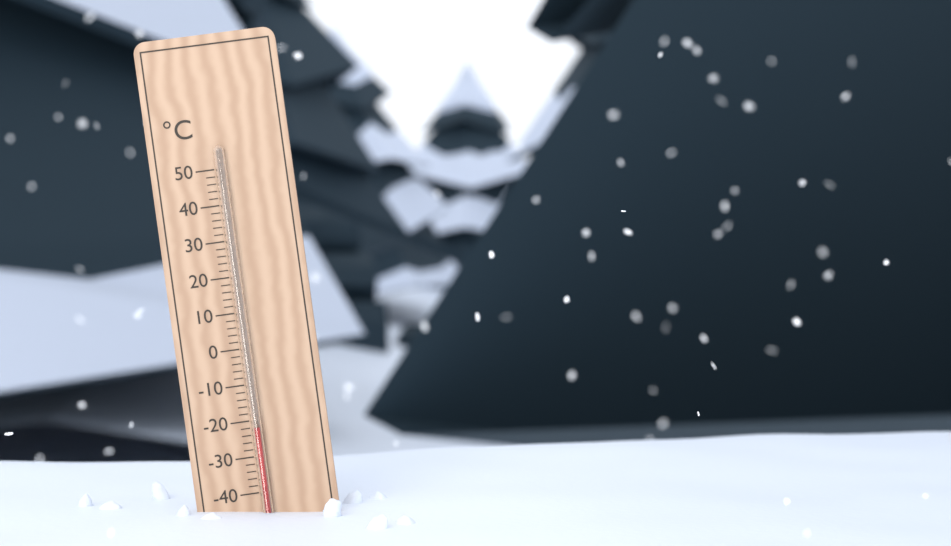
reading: -22 °C
